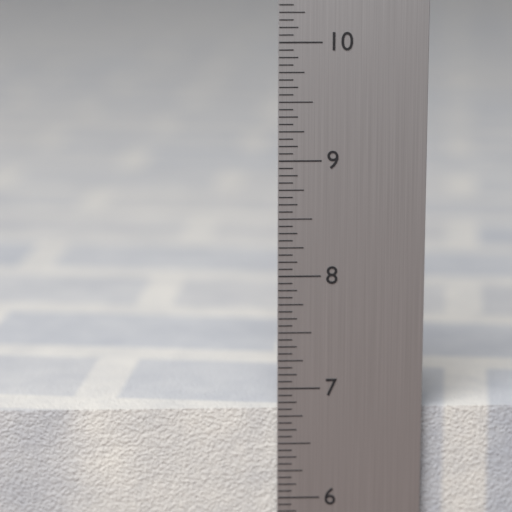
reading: 6.8125 in
